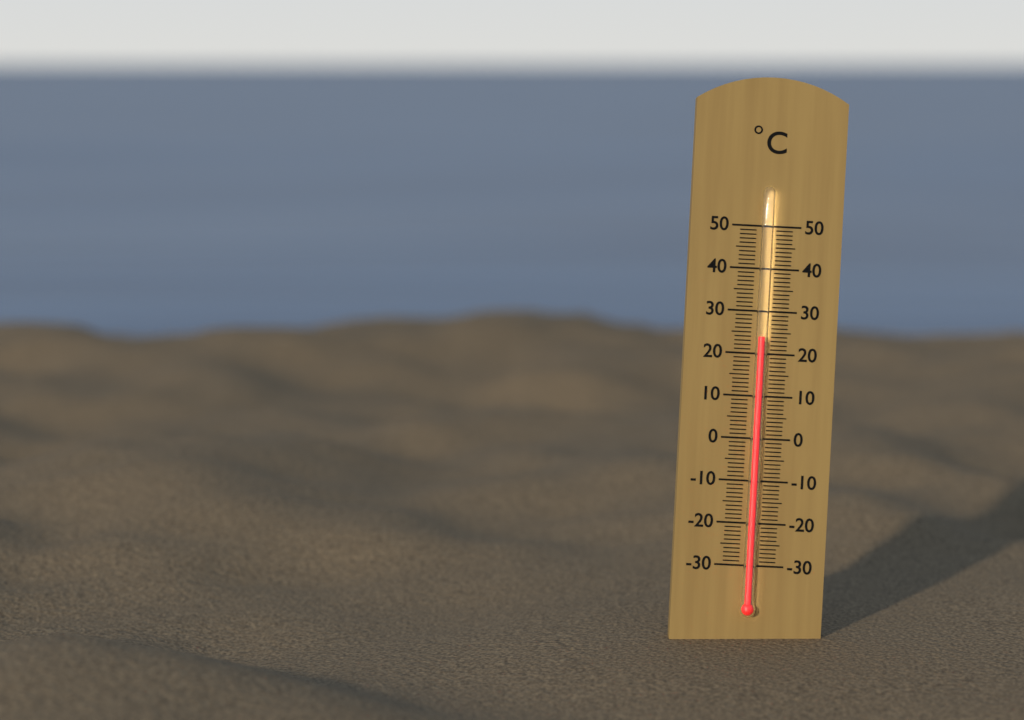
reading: 24 °C
